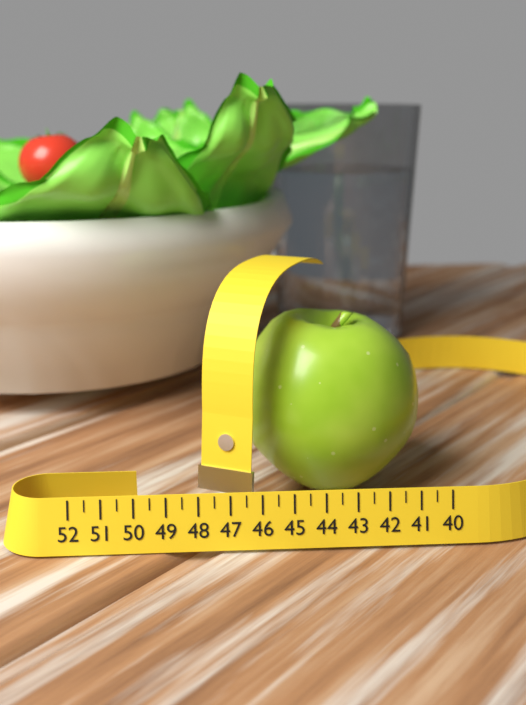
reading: 46.5 (no unit)
